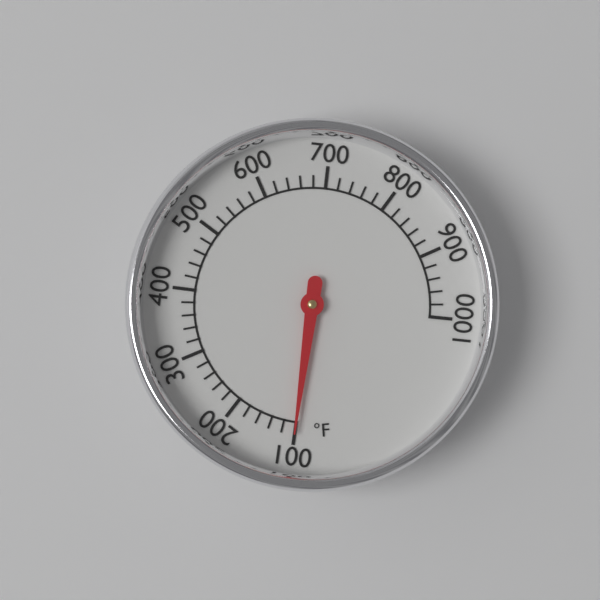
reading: 100 °F
